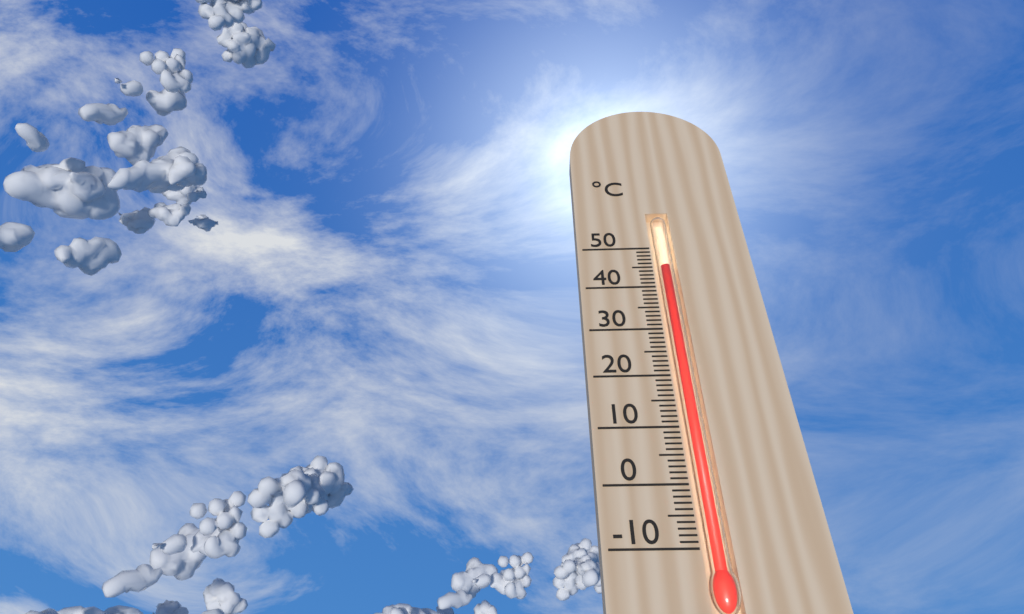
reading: 45 °C
